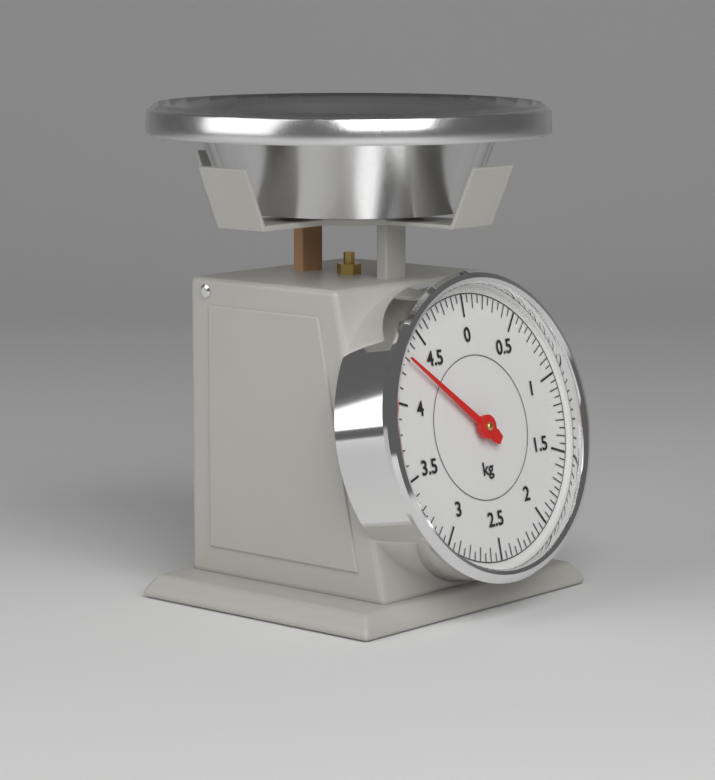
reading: 4.30 kg
